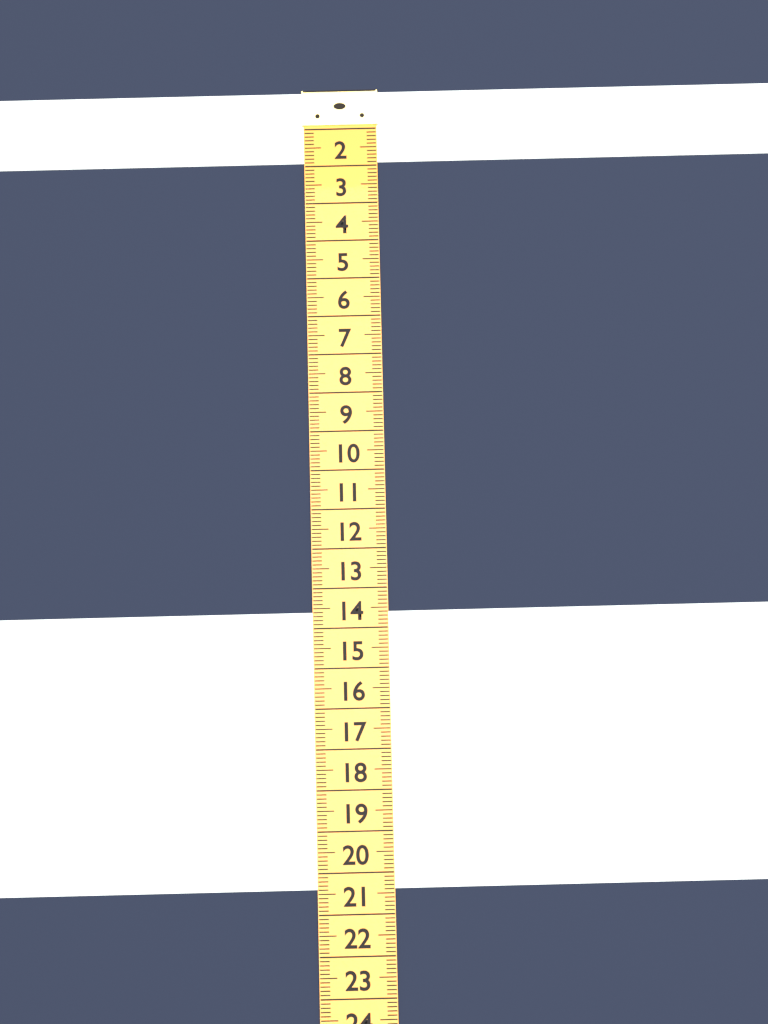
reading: 1.9 (no unit)
